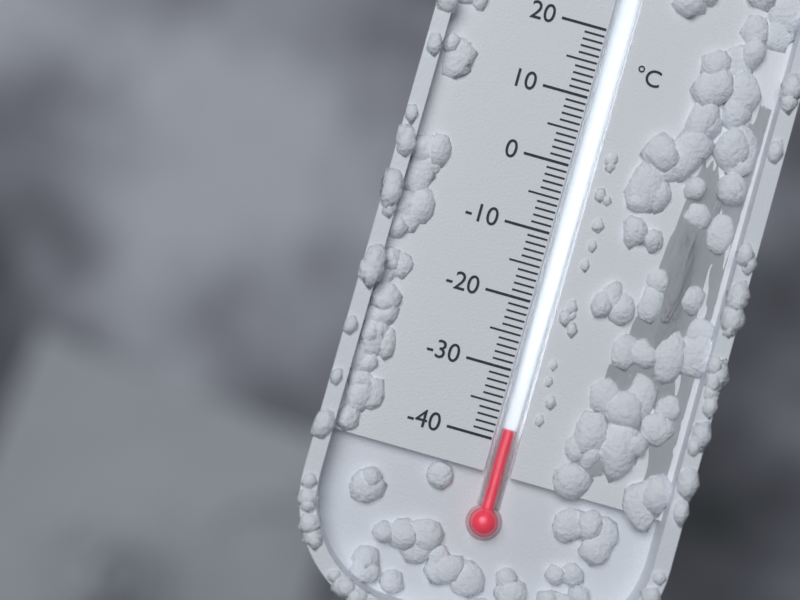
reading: -38 °C
